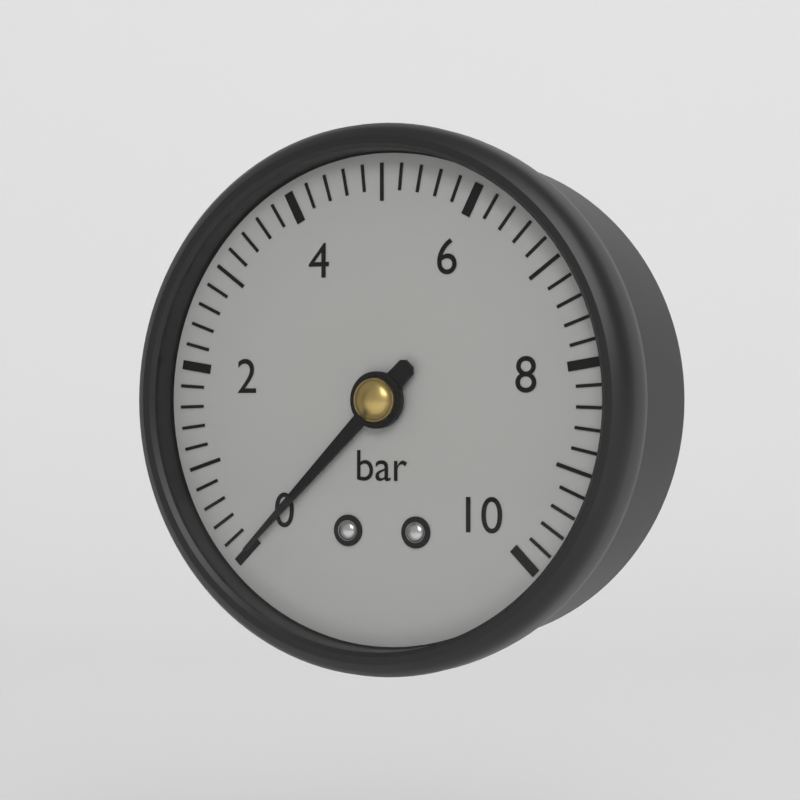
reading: 0.0 bar
